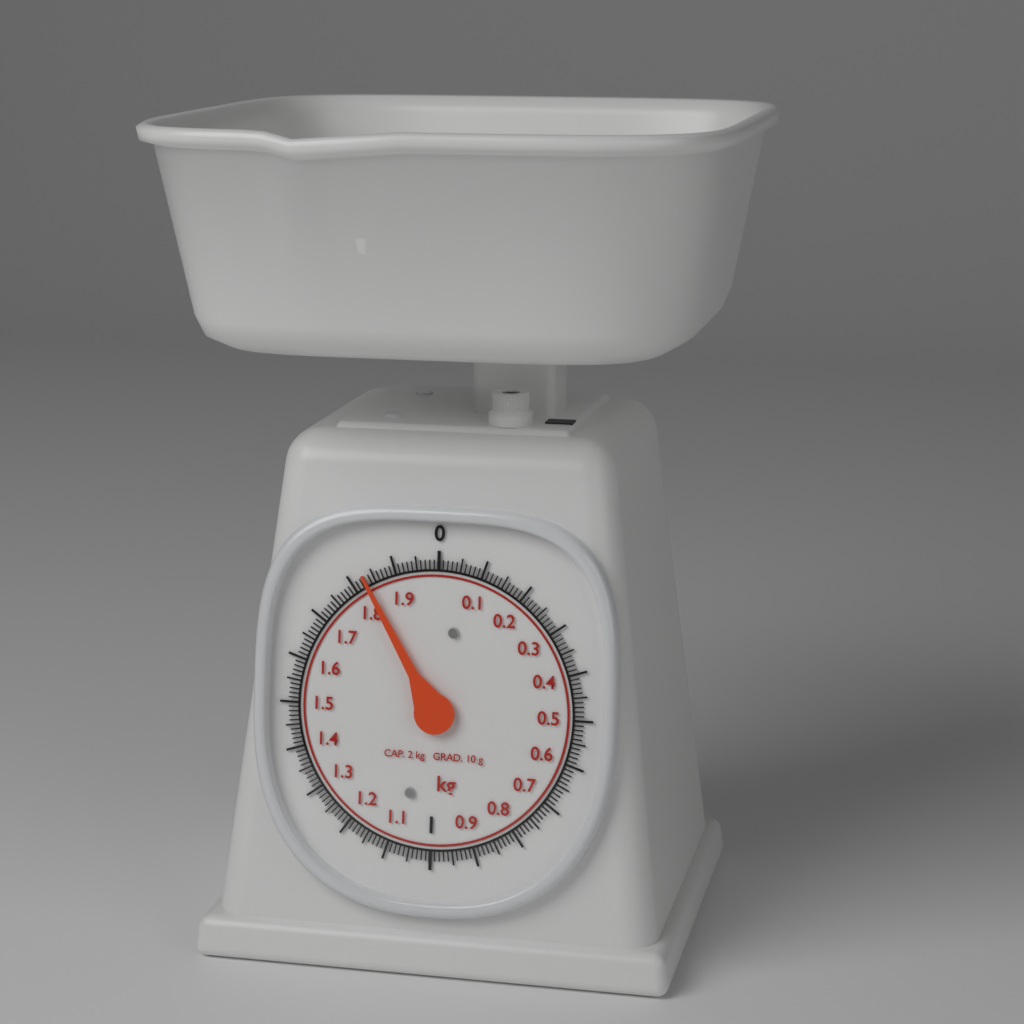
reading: 1.83 kg
